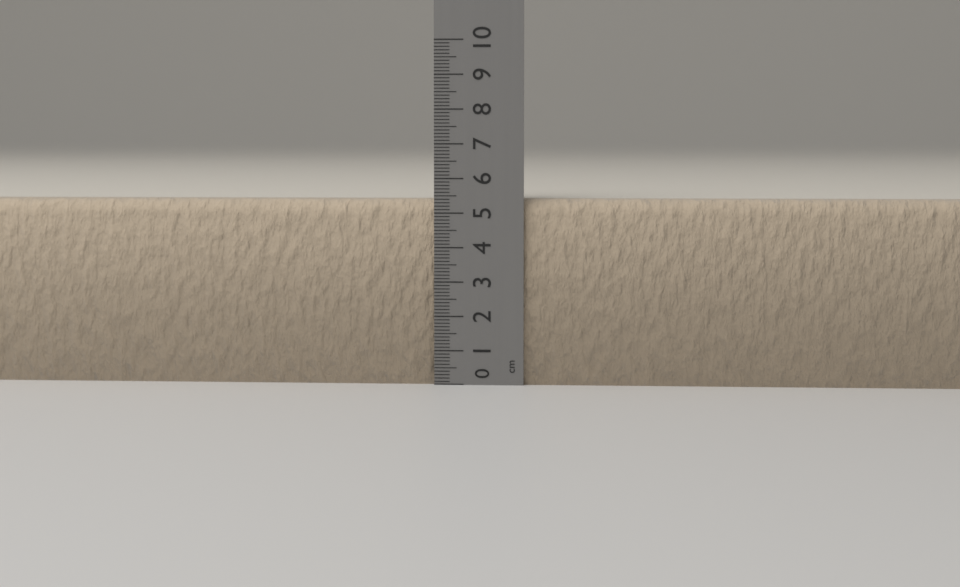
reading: 5.4 cm
